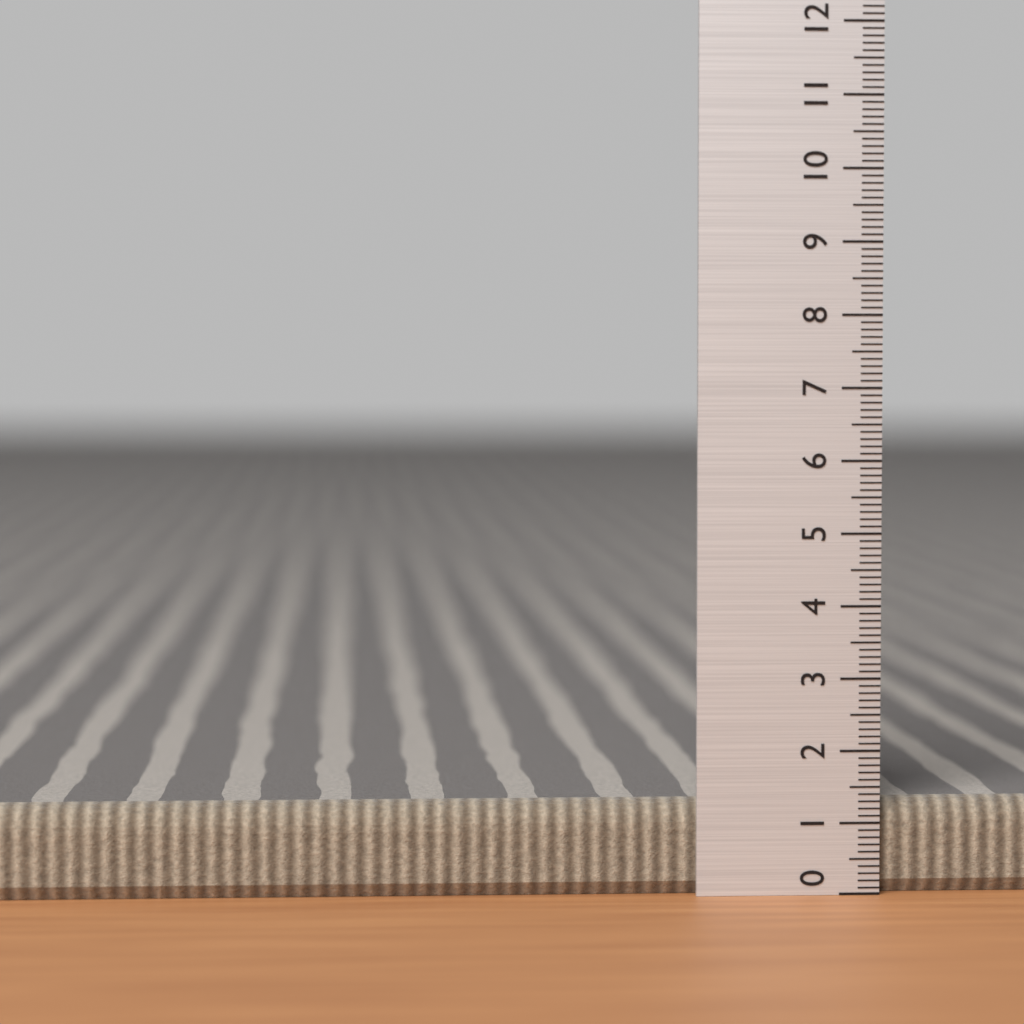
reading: 1.3 (no unit)
